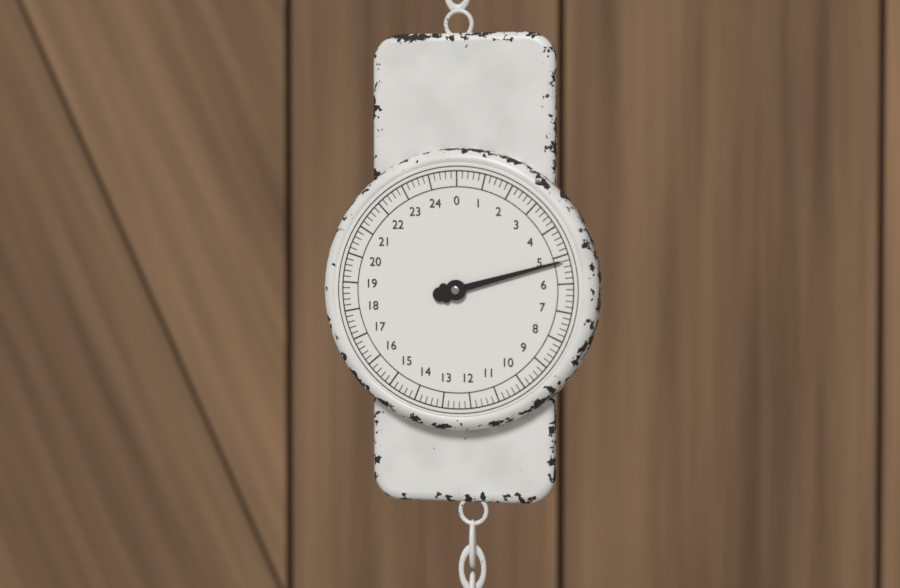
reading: 5.2 (no unit)
